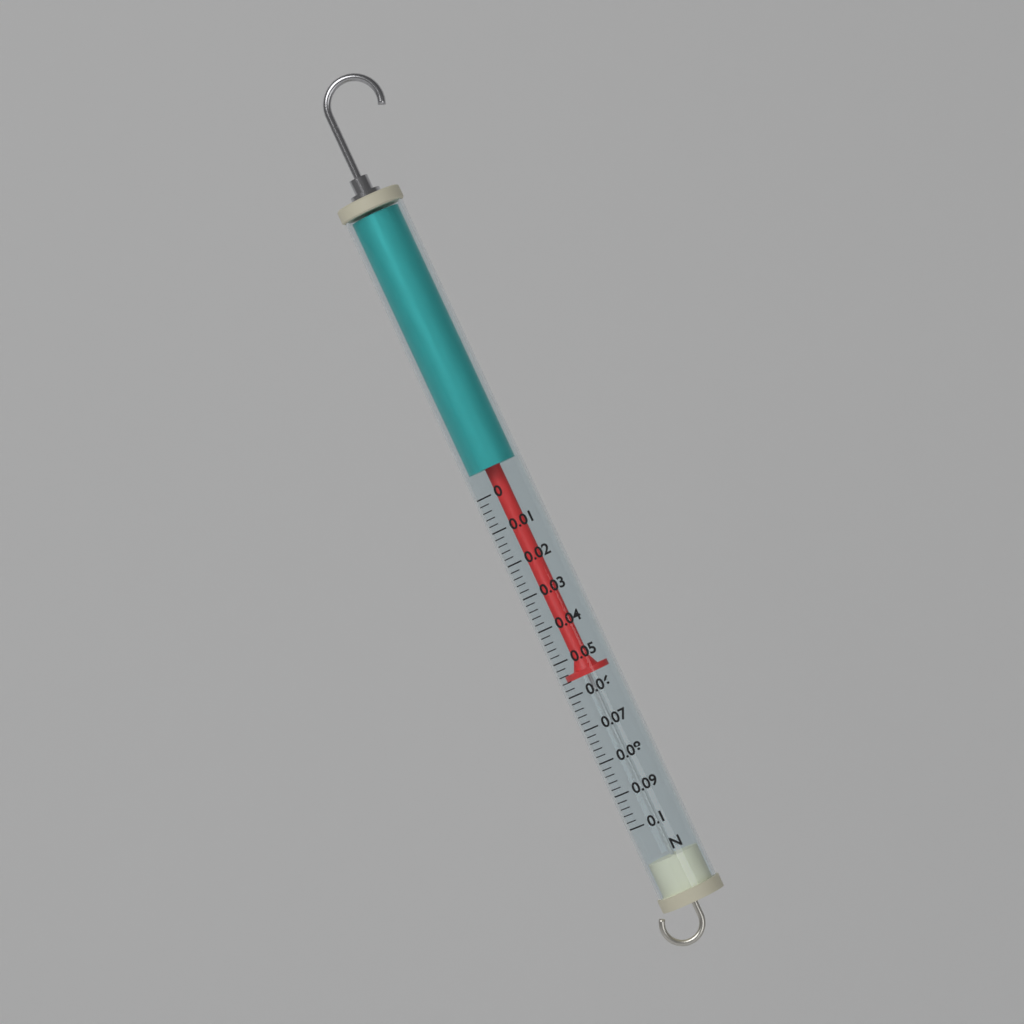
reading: 0.056 N
